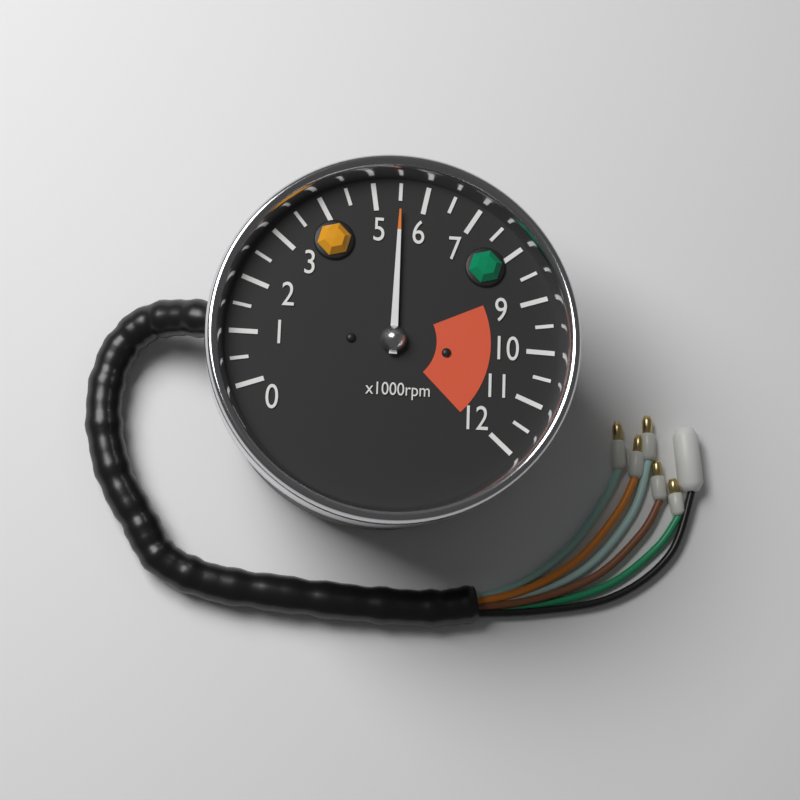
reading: 5500 rpm
